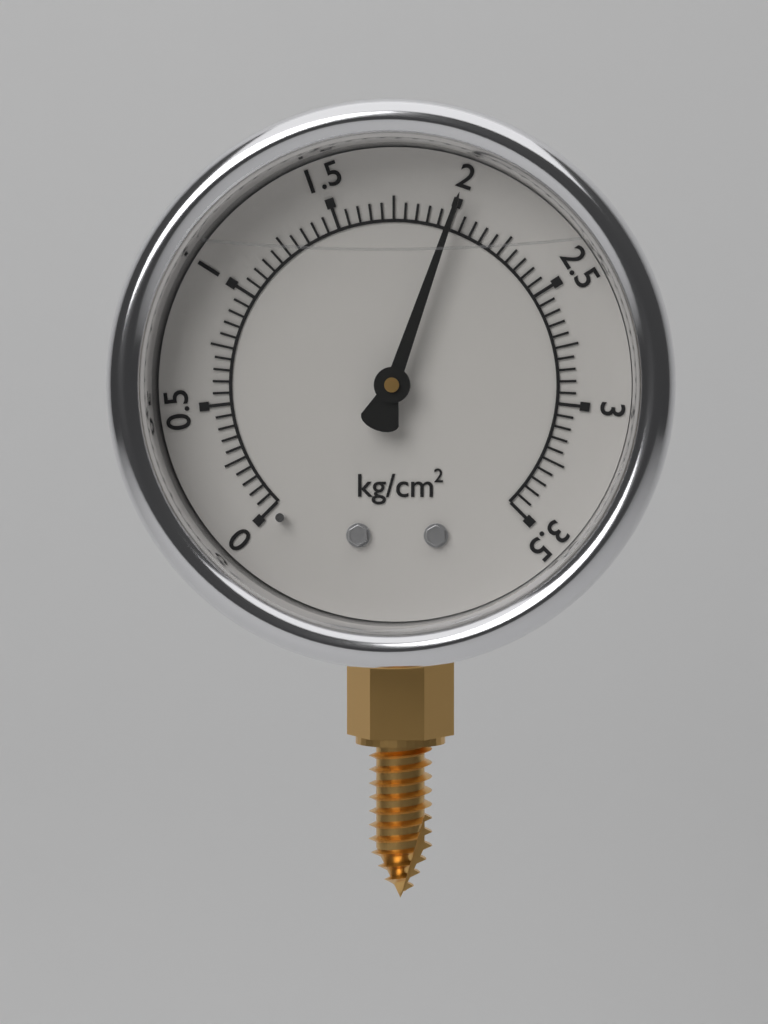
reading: 2.00 kg/cm²
